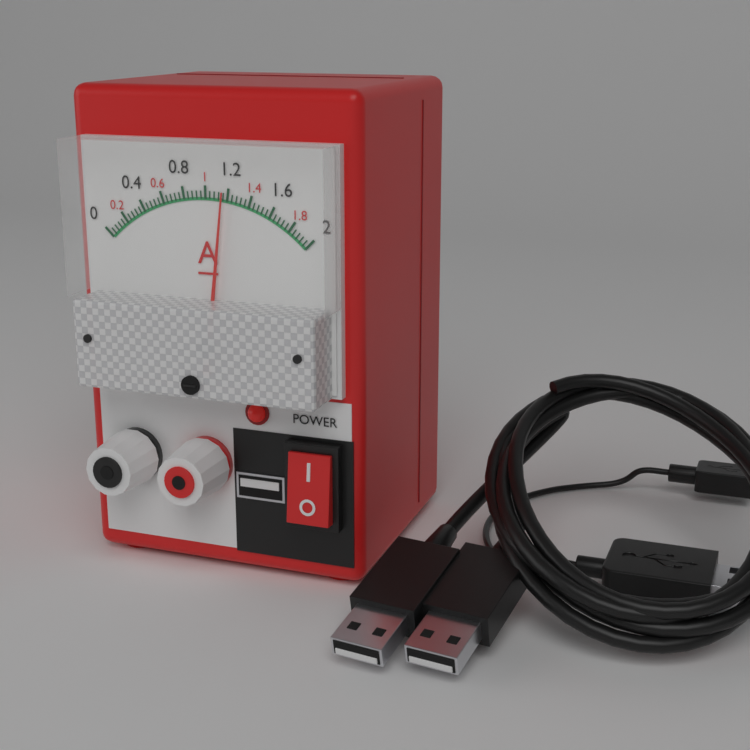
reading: 1.16 A
